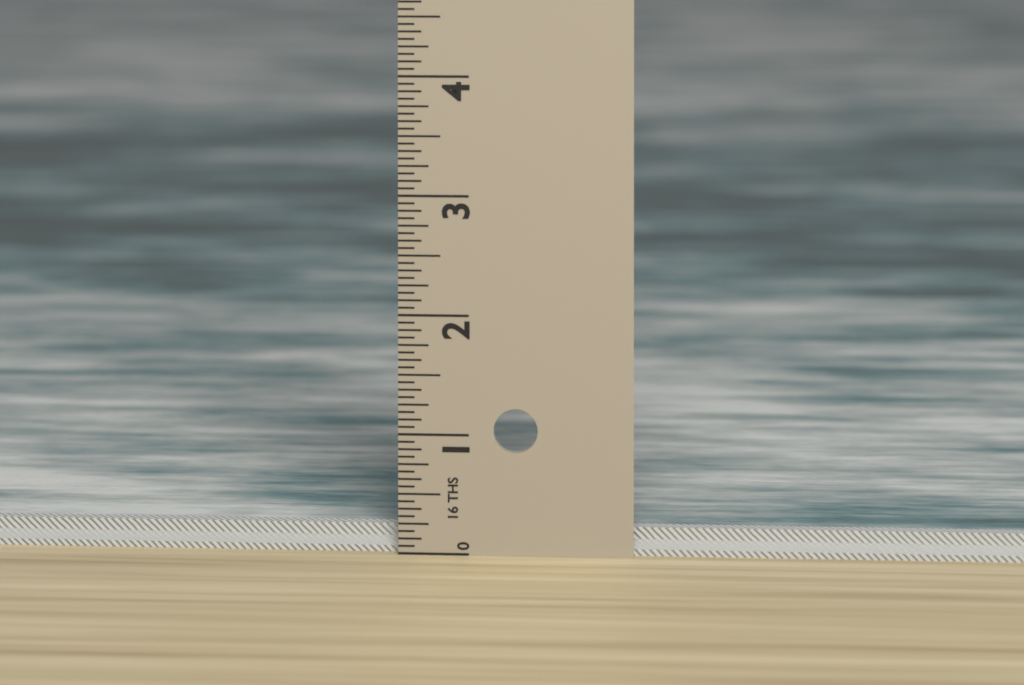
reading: 0.1875 in
